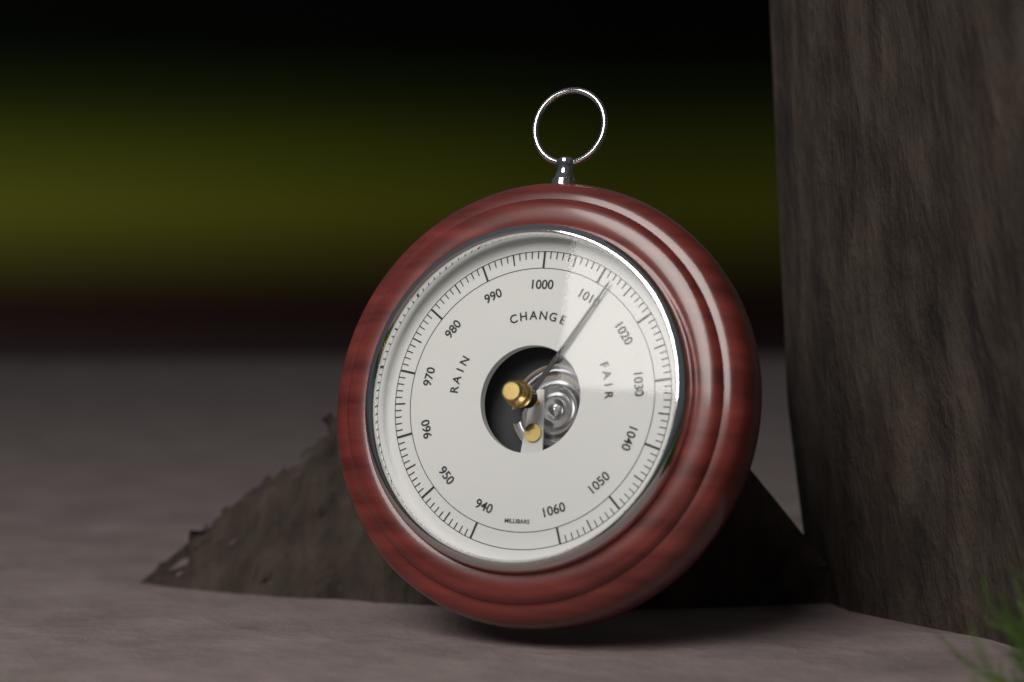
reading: 1012 mbar
